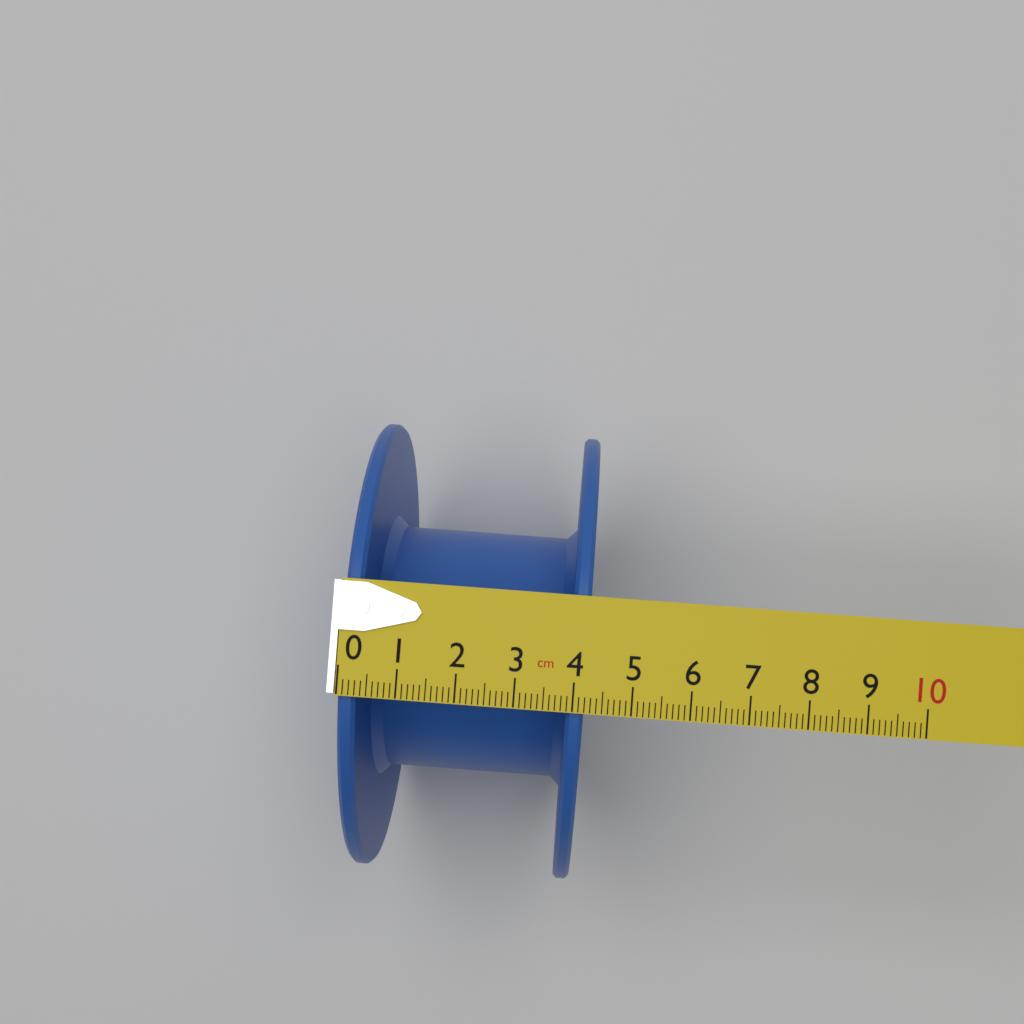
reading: 4.2 cm
